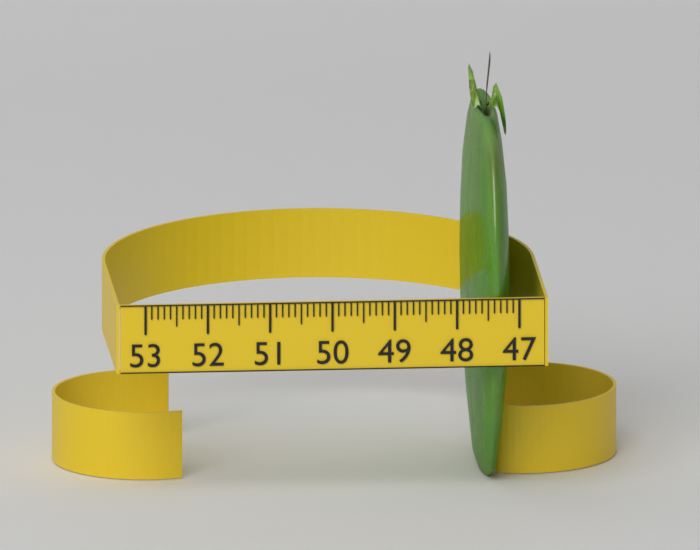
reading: 47.7 (no unit)
